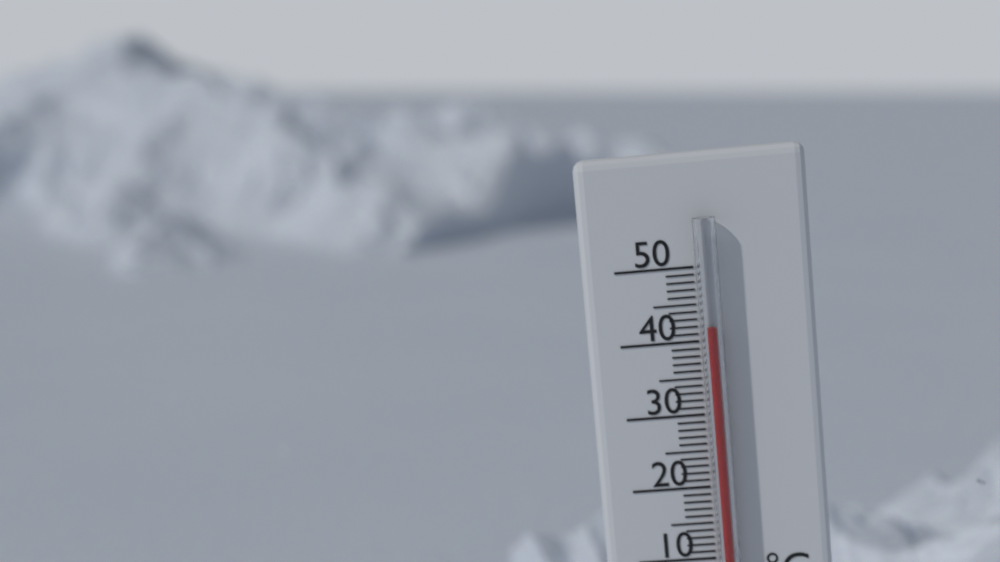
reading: 42 °C
